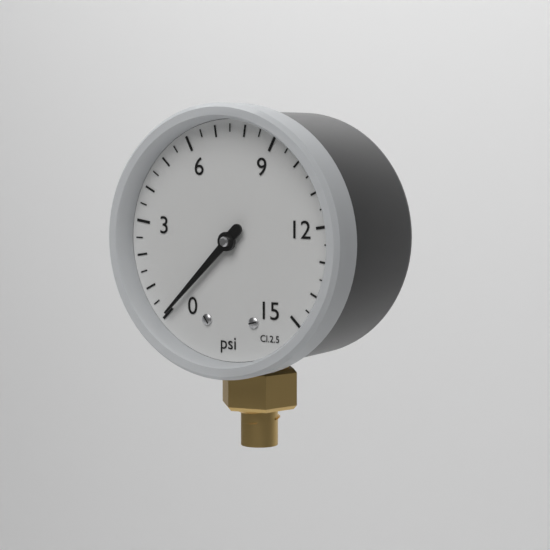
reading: 0.0 psi
